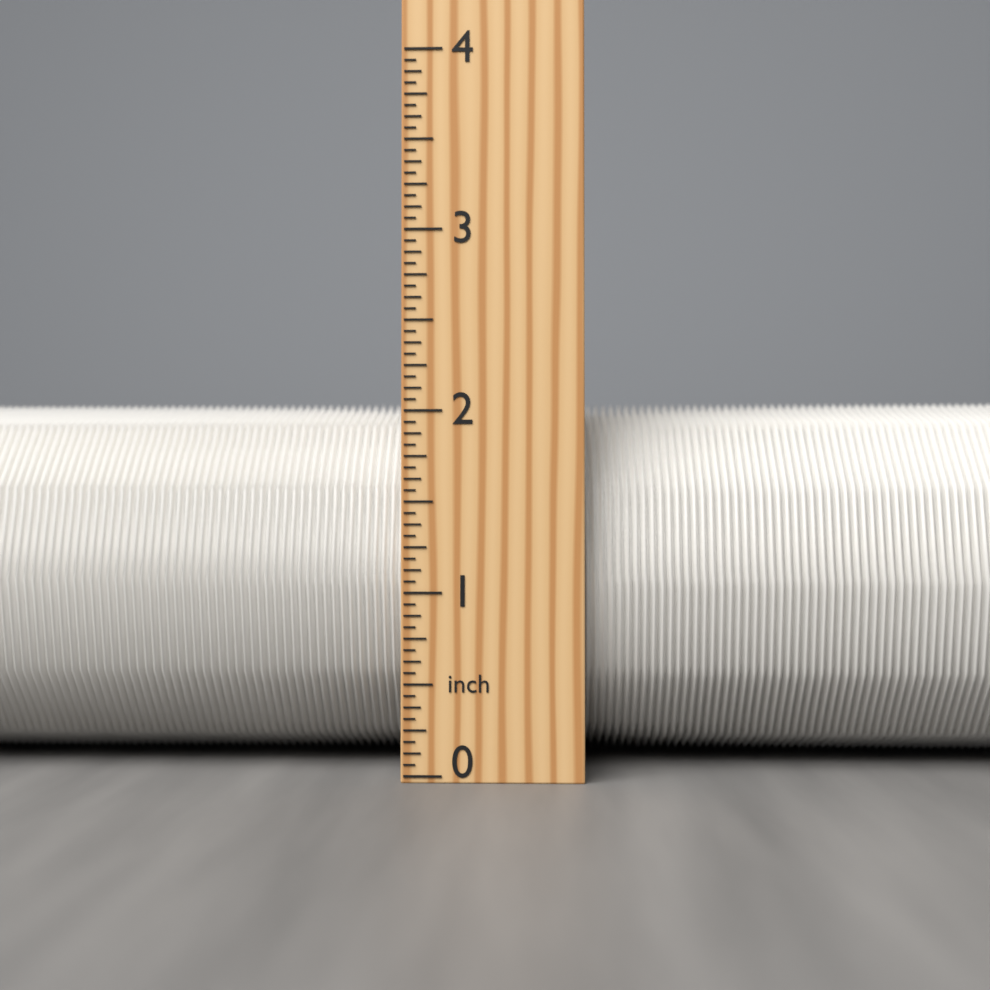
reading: 2.1250 inch
